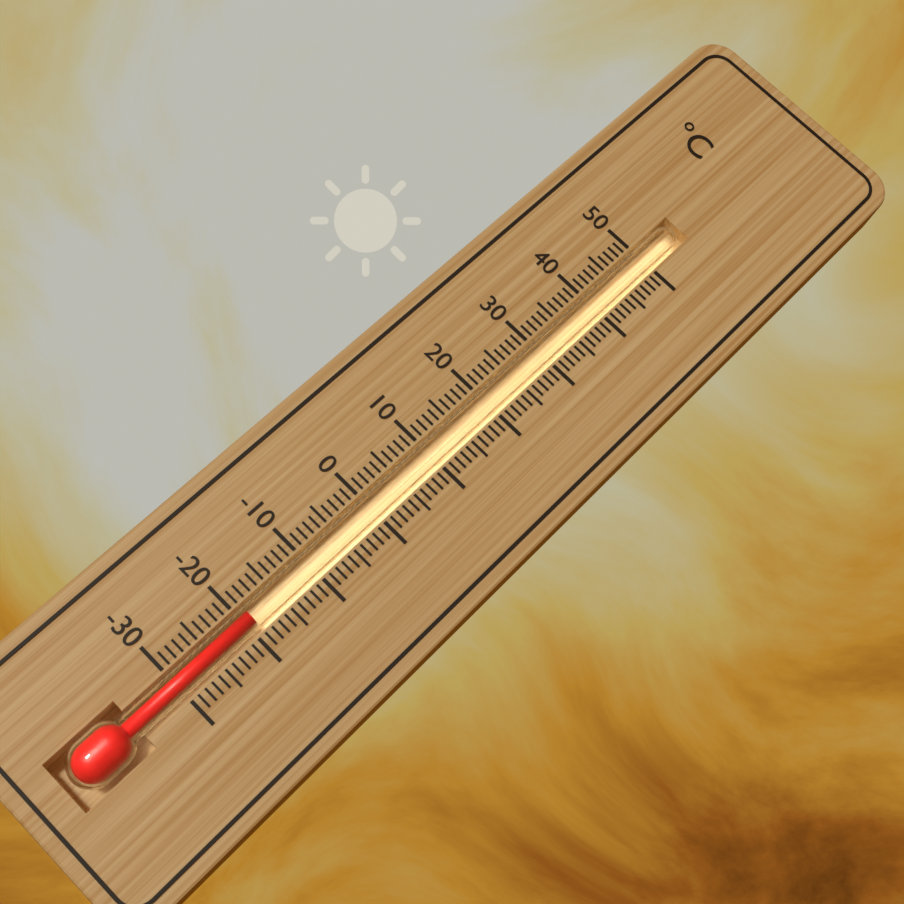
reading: -19 °C
